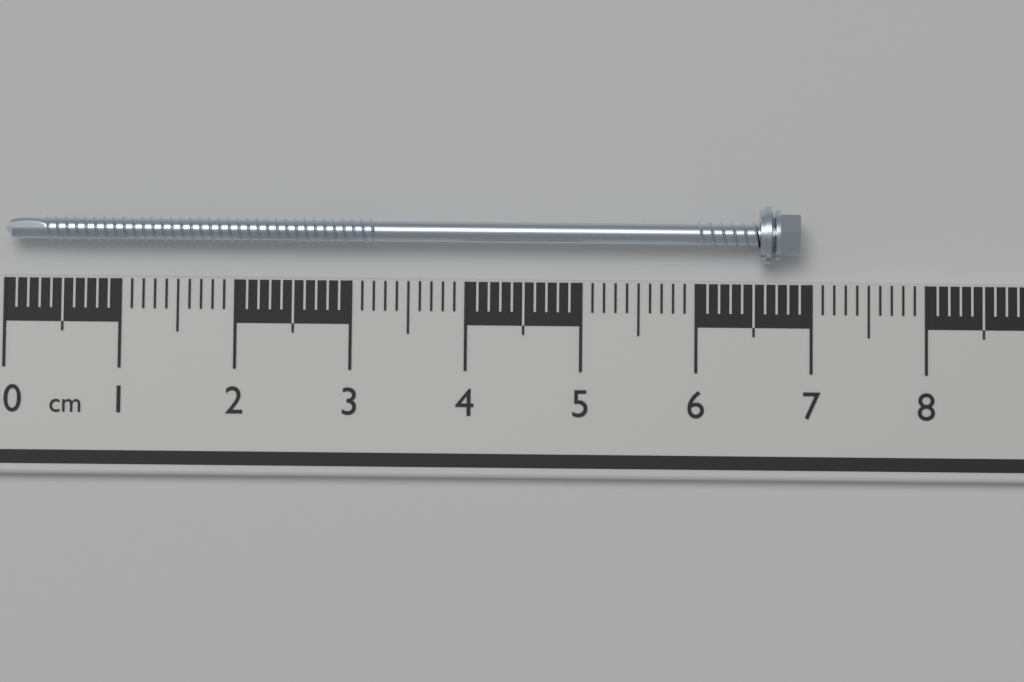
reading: 6.9 cm
